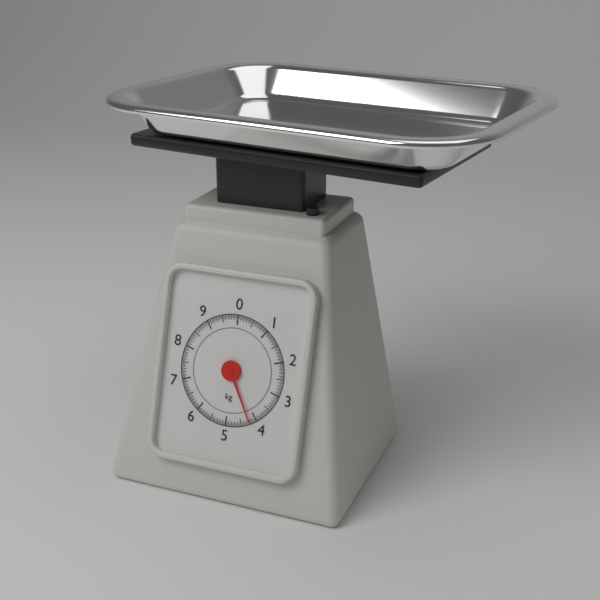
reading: 4.20 kg
